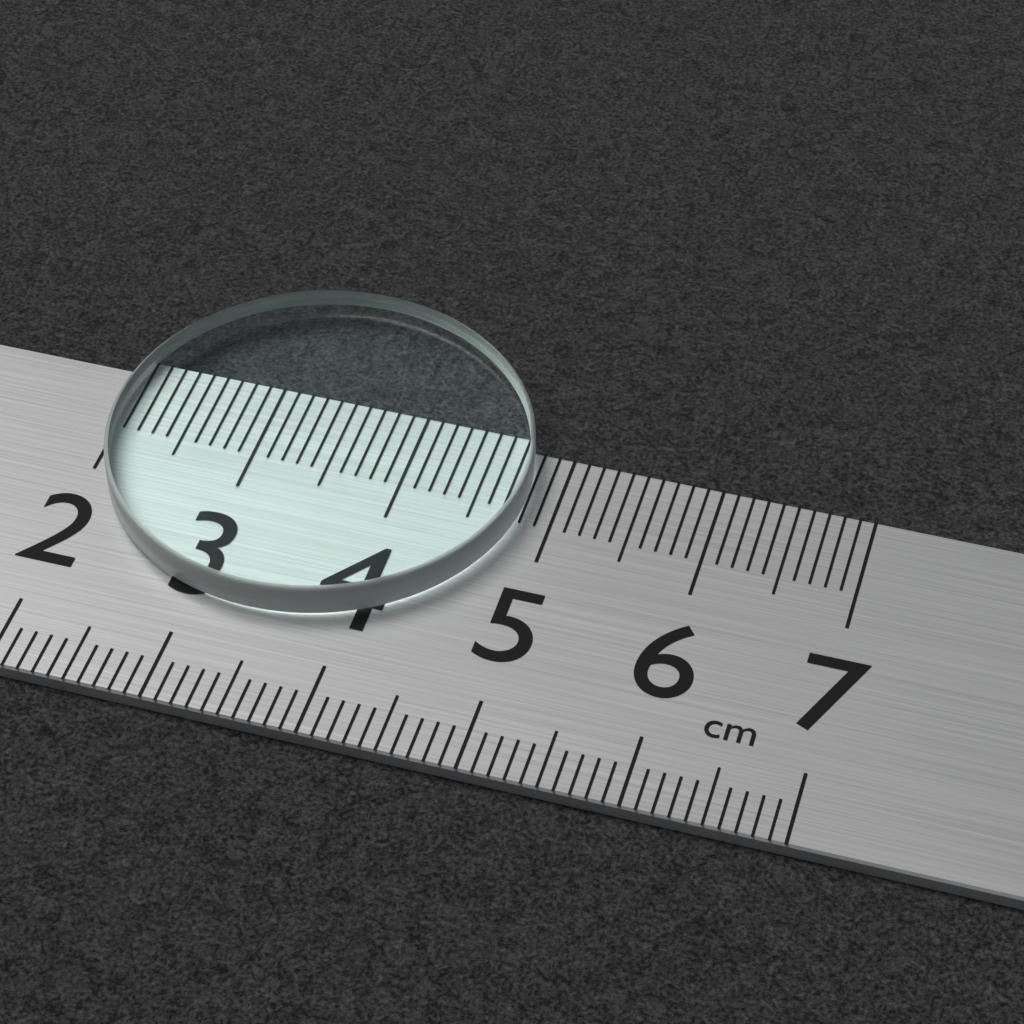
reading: 4.8 cm
